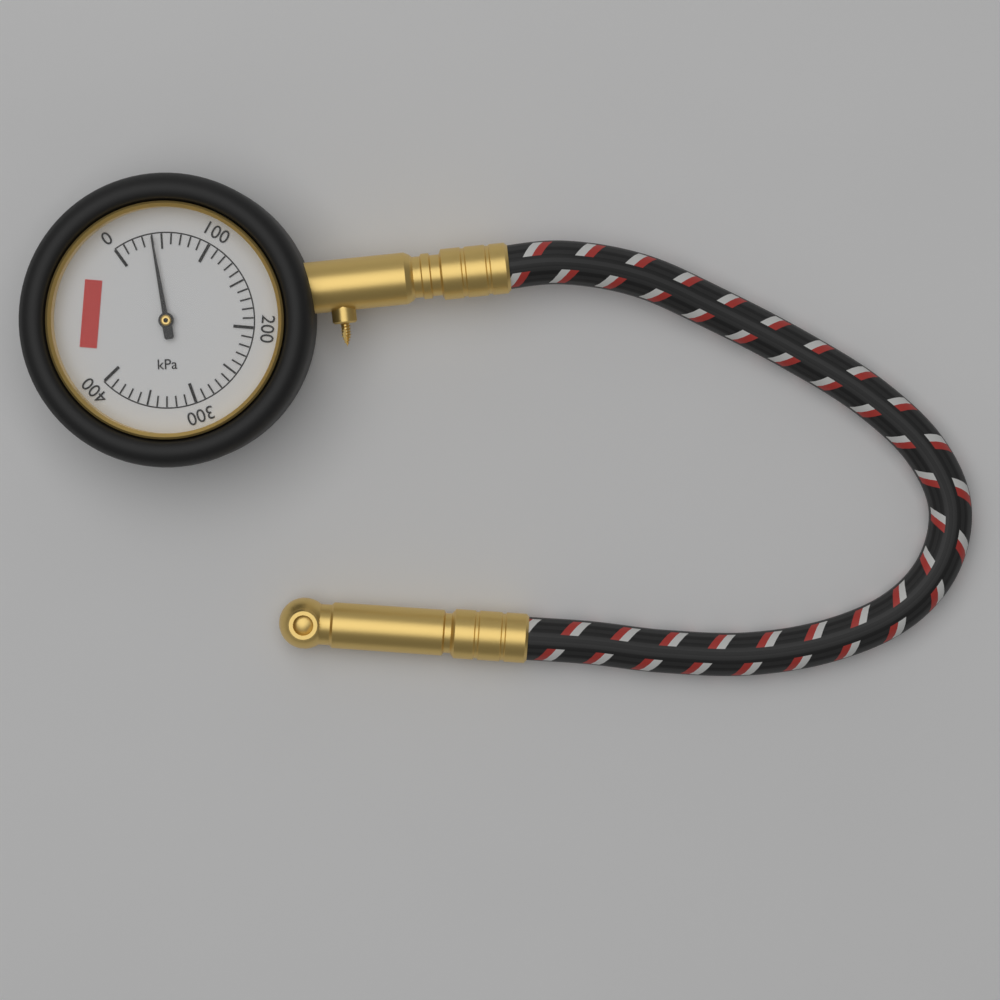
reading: 40 kPa
